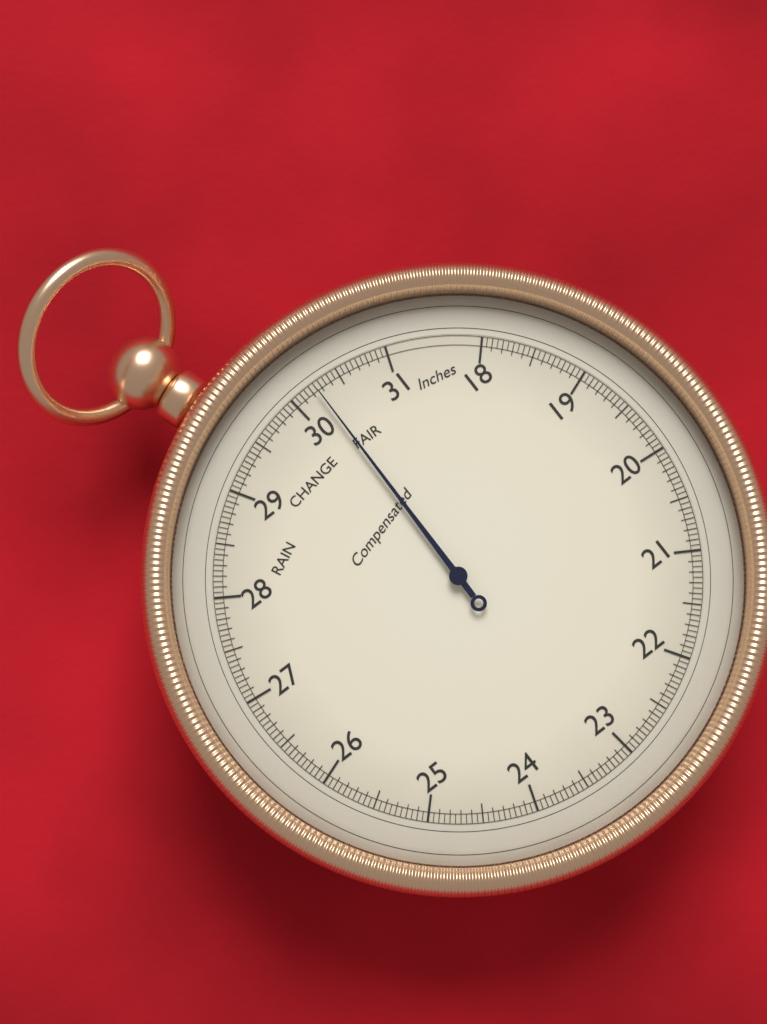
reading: 30.25 inHg
